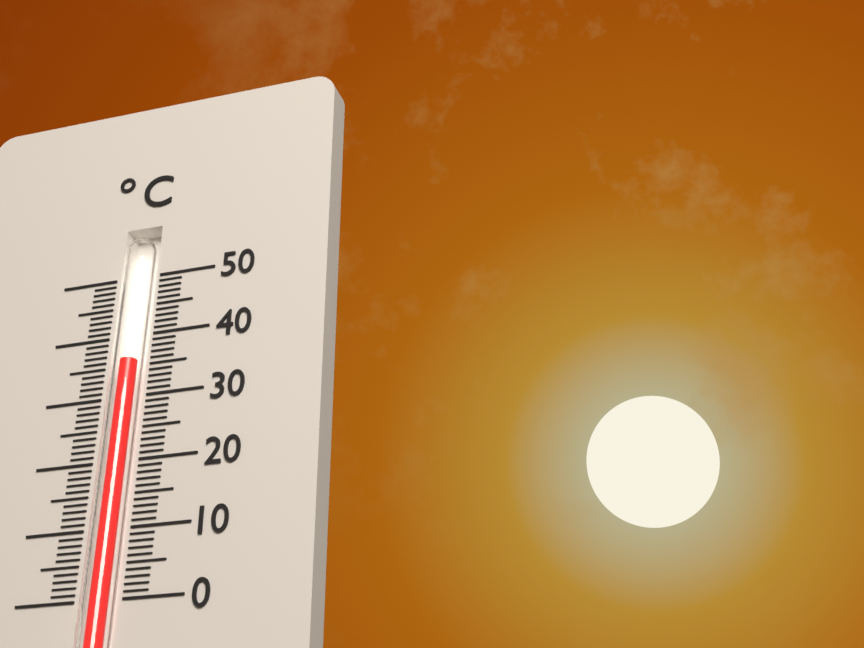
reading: 36 °C
